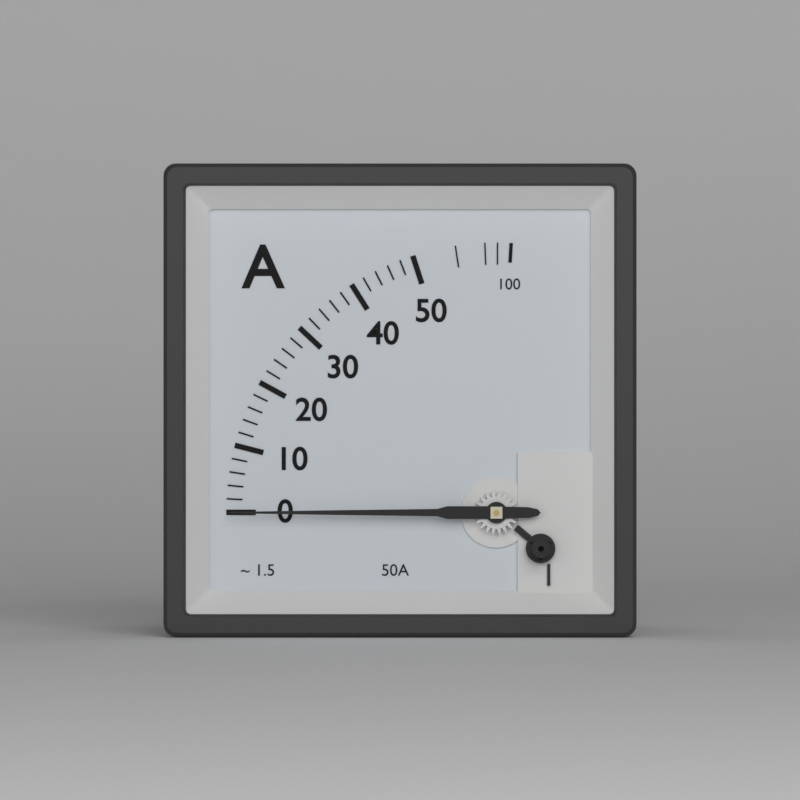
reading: 0 A
